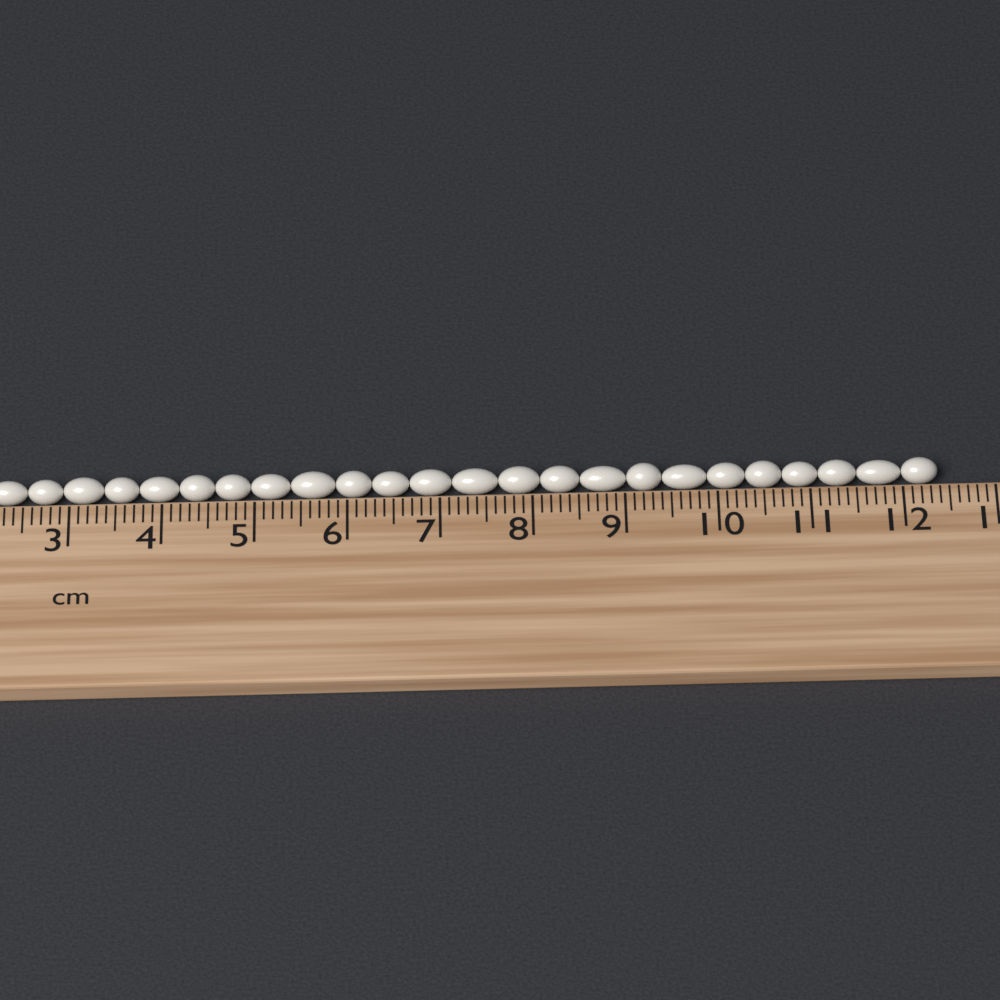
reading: 12.4 cm
